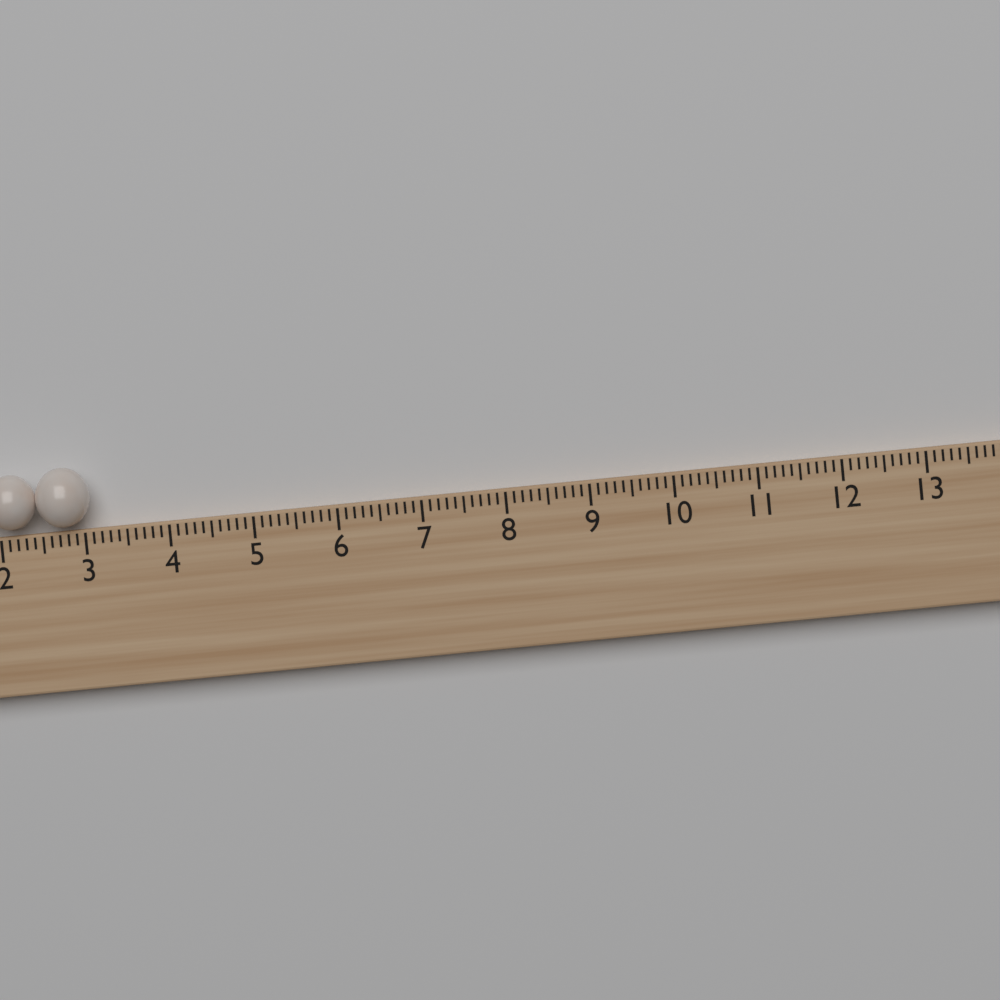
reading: 3.1 (no unit)
